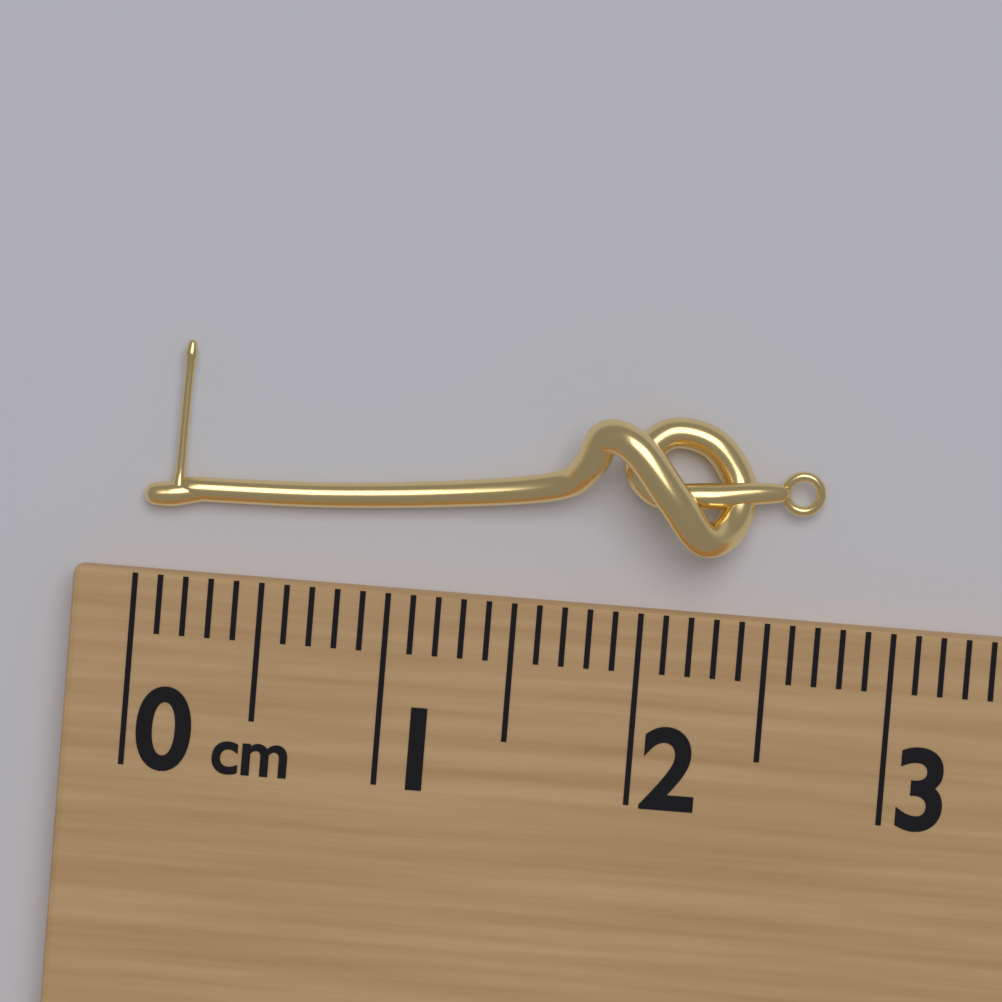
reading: 2.7 cm
